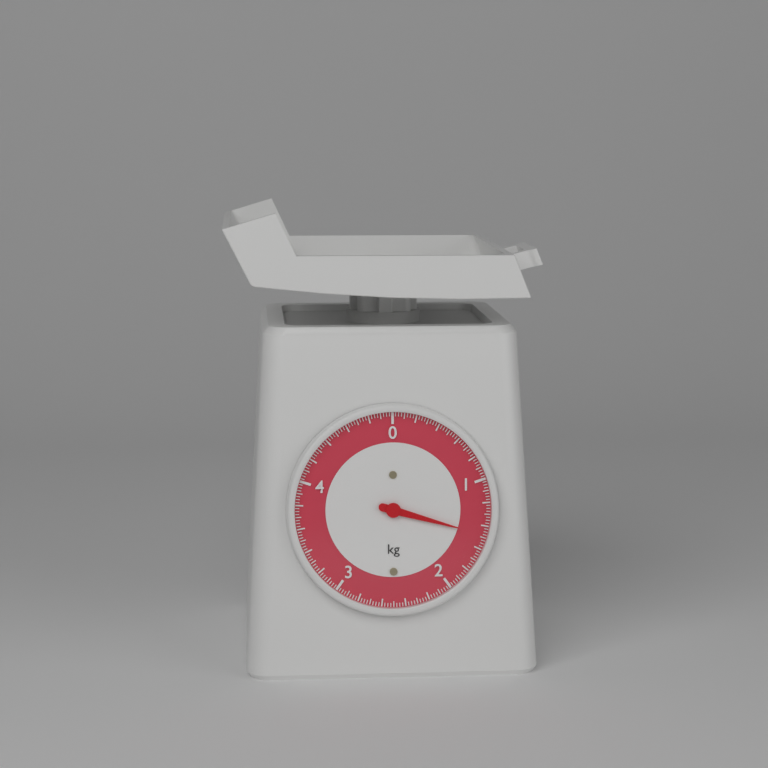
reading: 1.475 kg
